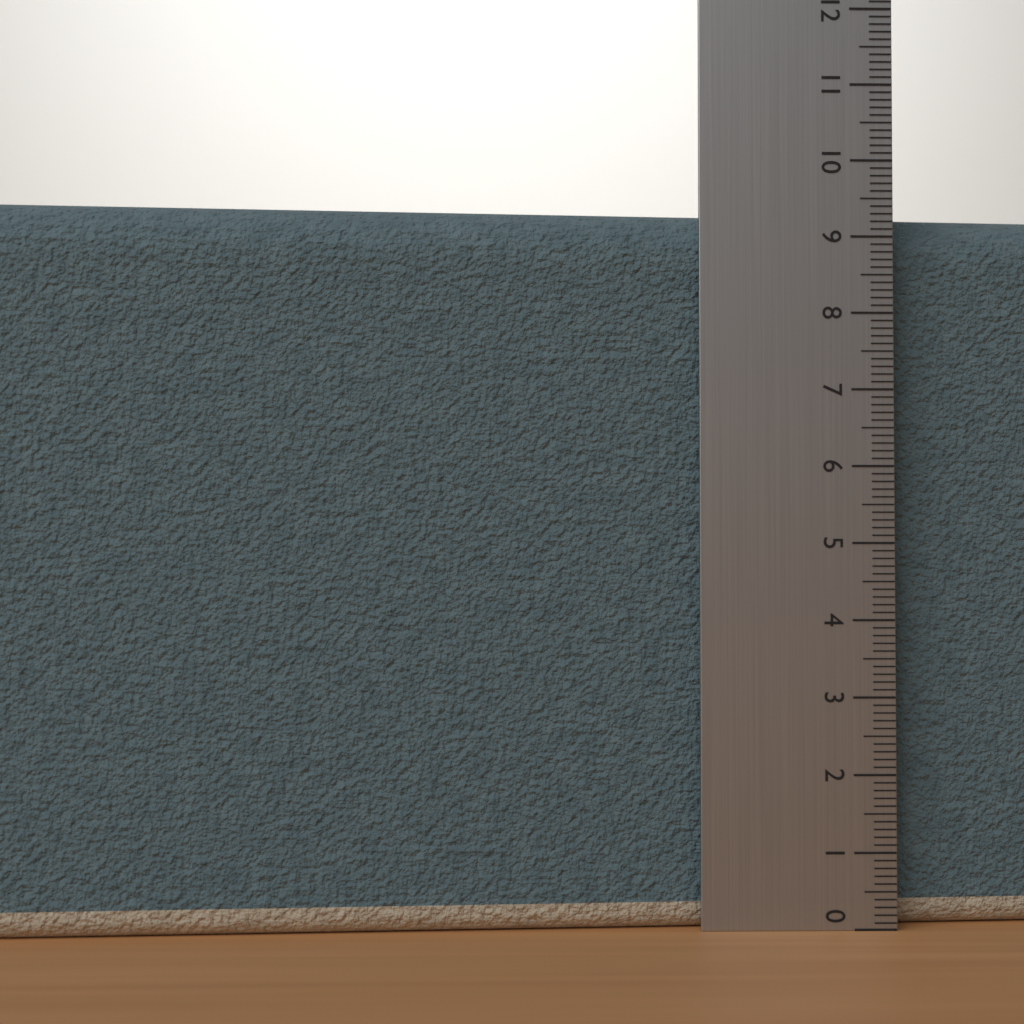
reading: 9.4 (no unit)
